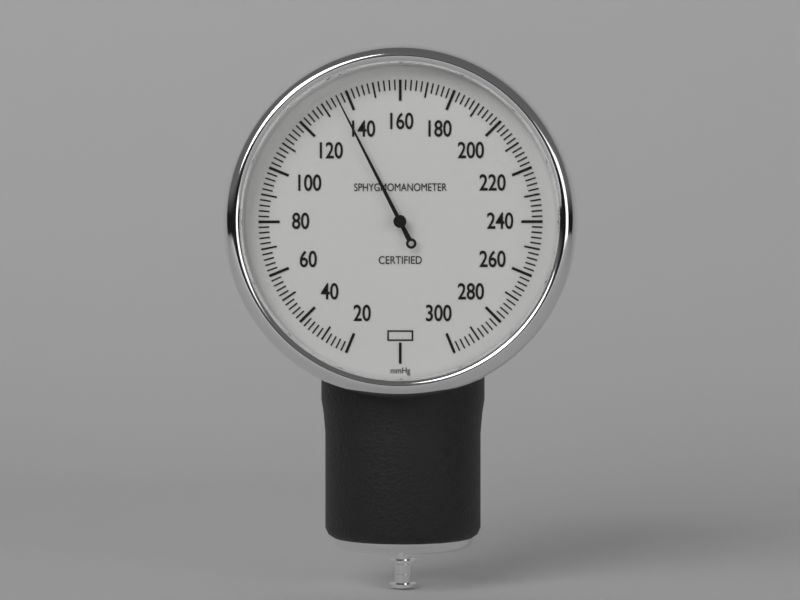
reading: 136 mmHg
